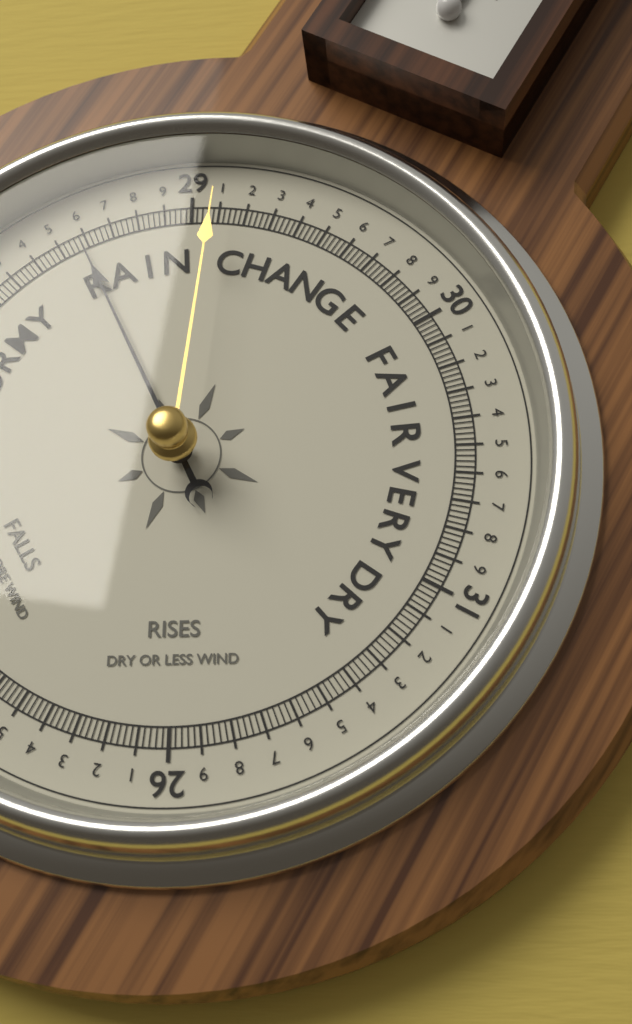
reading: 28.58 (no unit)
